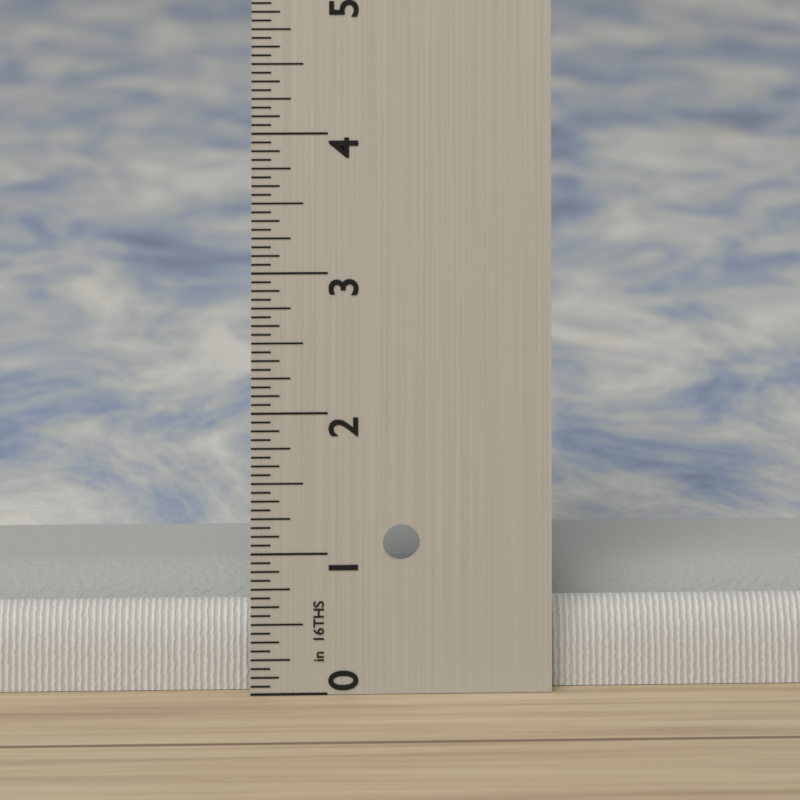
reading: 0.7500 in
